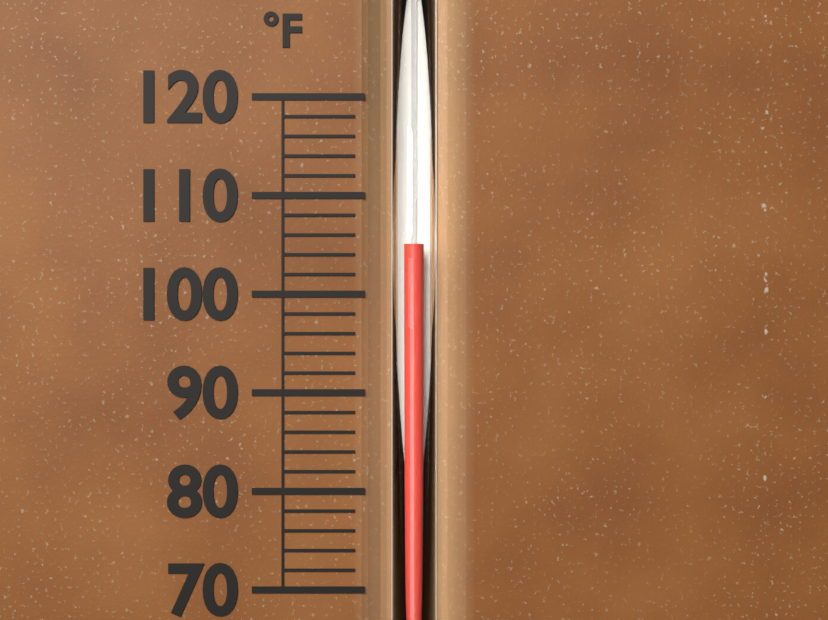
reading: 105 °F
